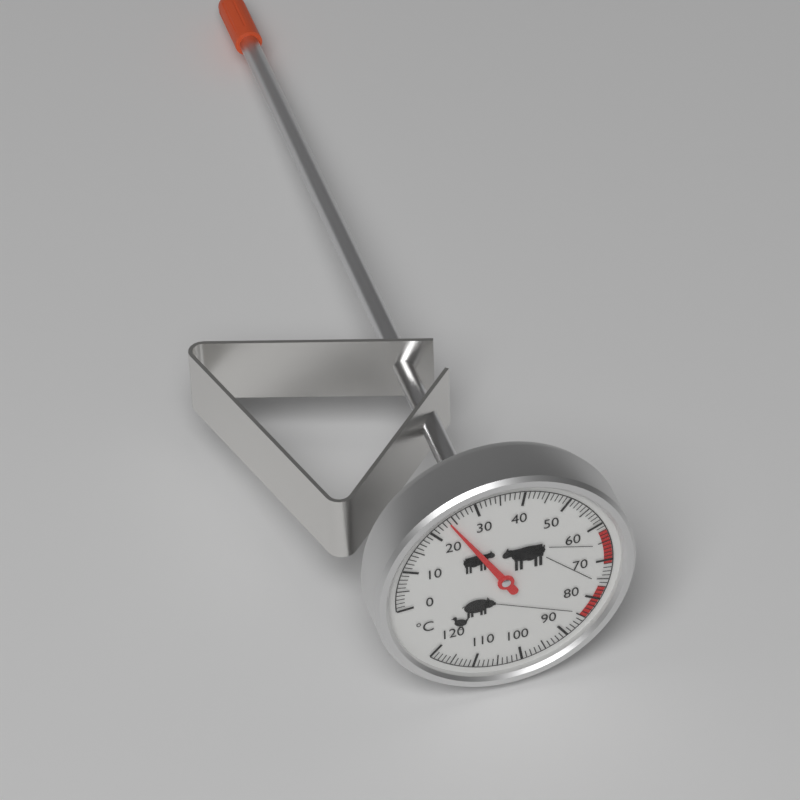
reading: 24 °C
